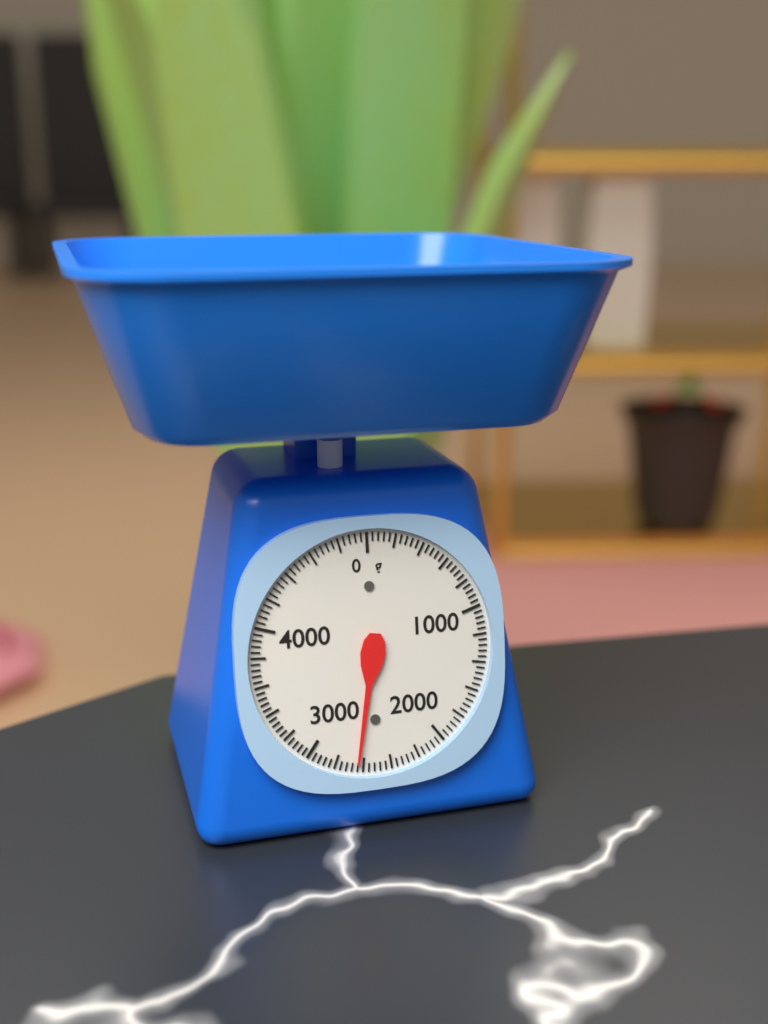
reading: 2640 g
